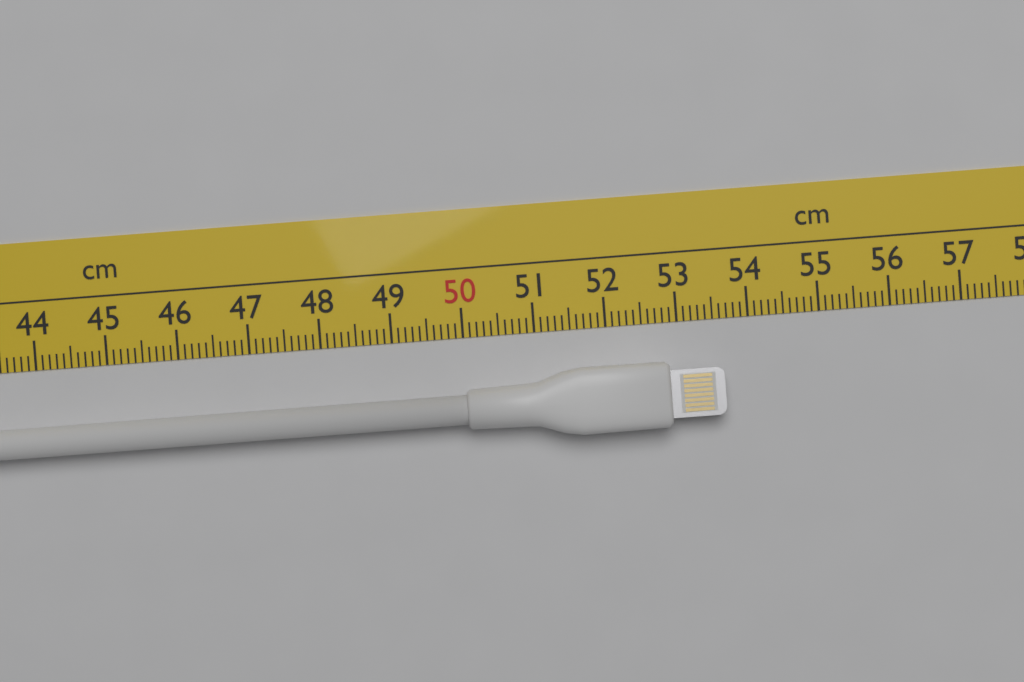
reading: 53.6 cm
